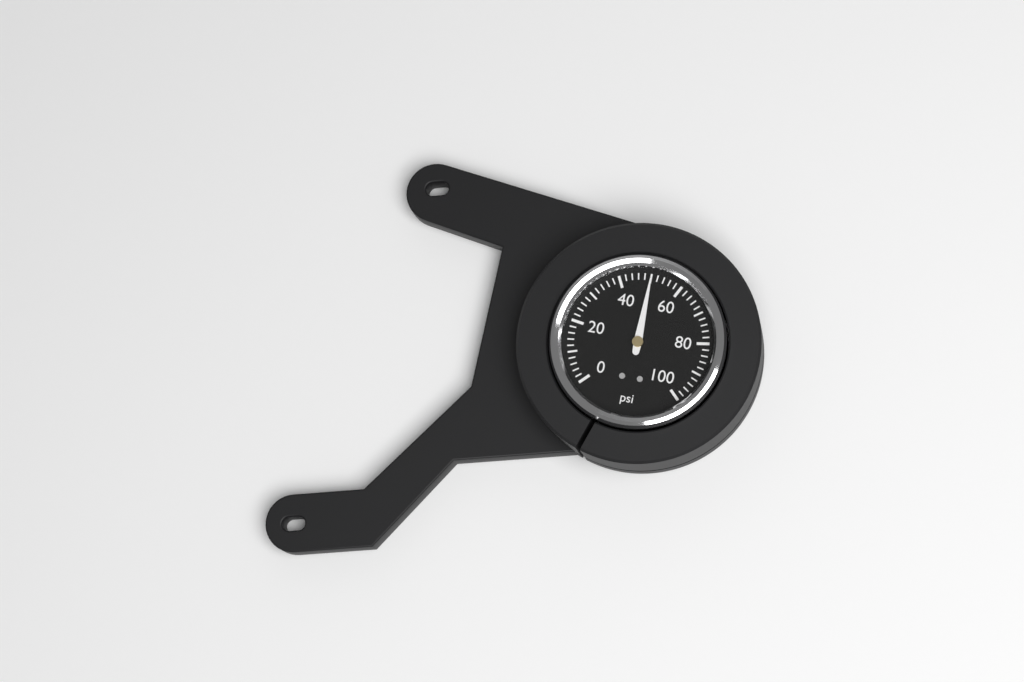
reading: 50 psi
